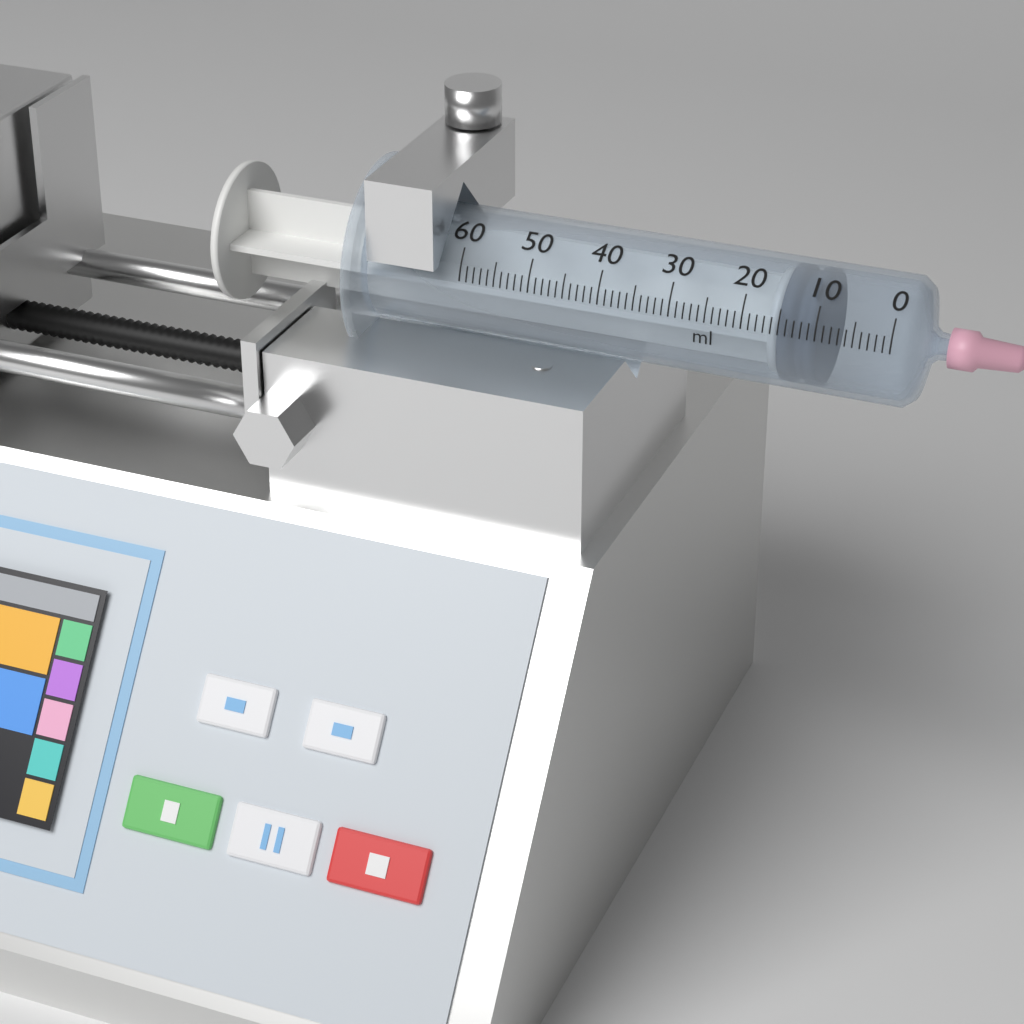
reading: 10 ml
